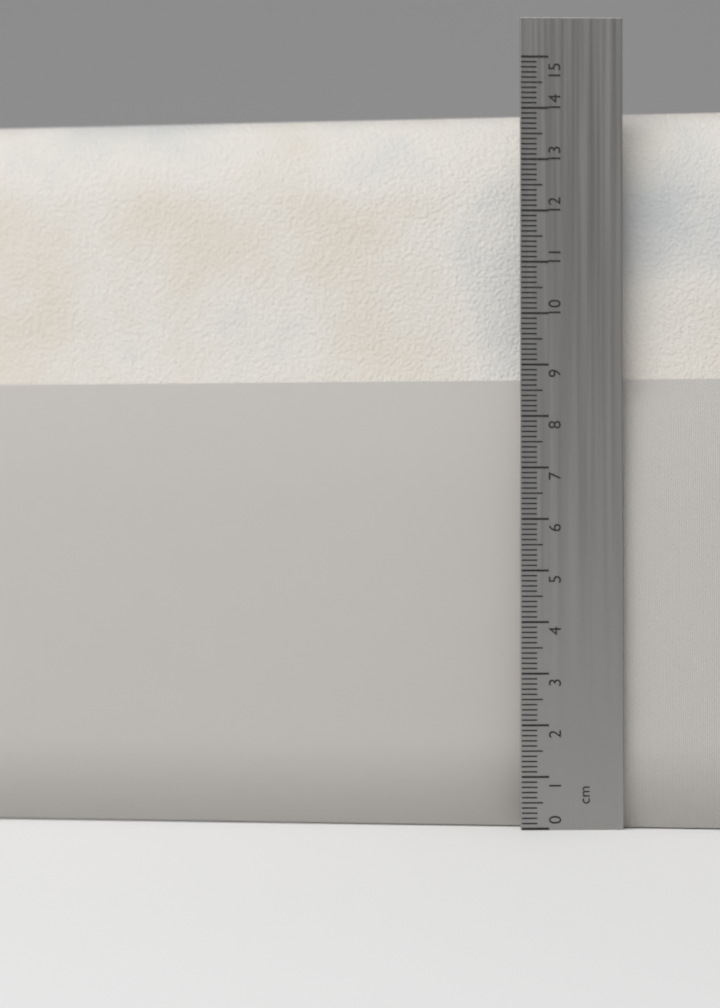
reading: 14.1 cm
